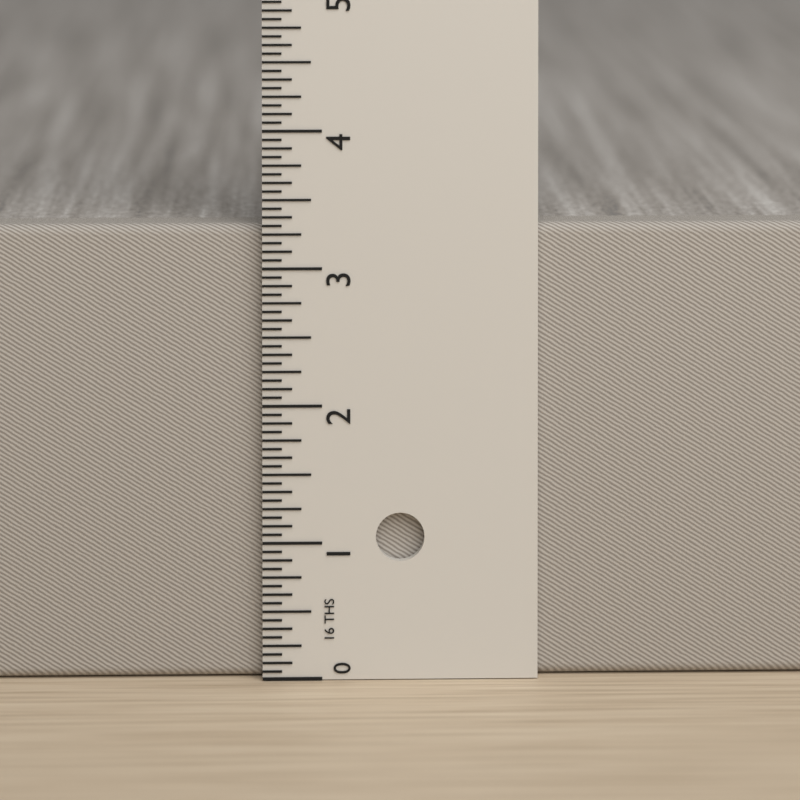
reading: 3.3125 in
